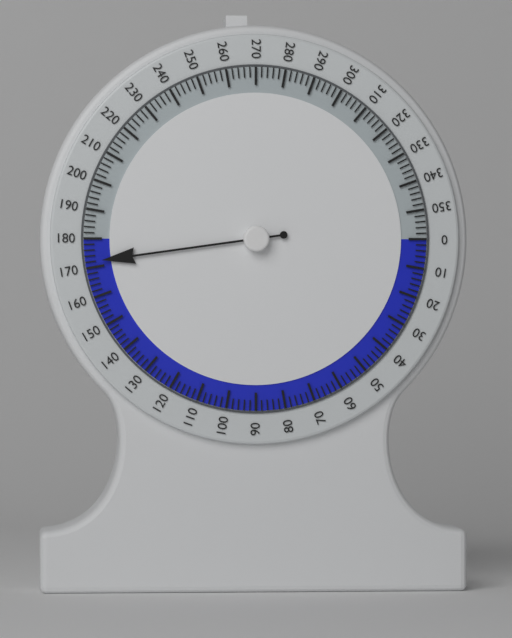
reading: 172 (no unit)
